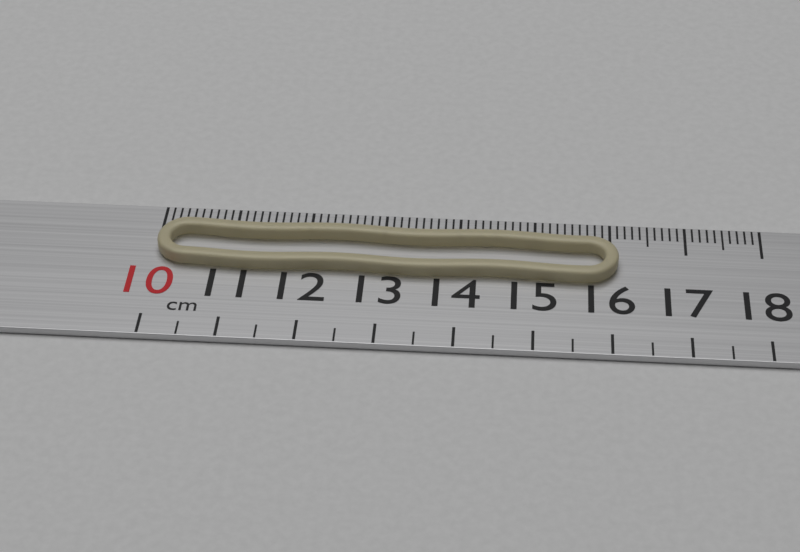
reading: 16.1 cm
